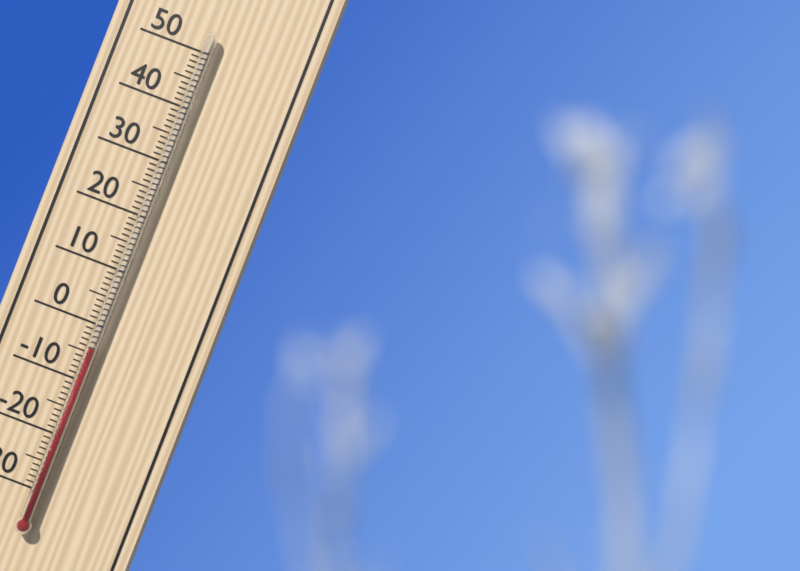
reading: -4 °C
